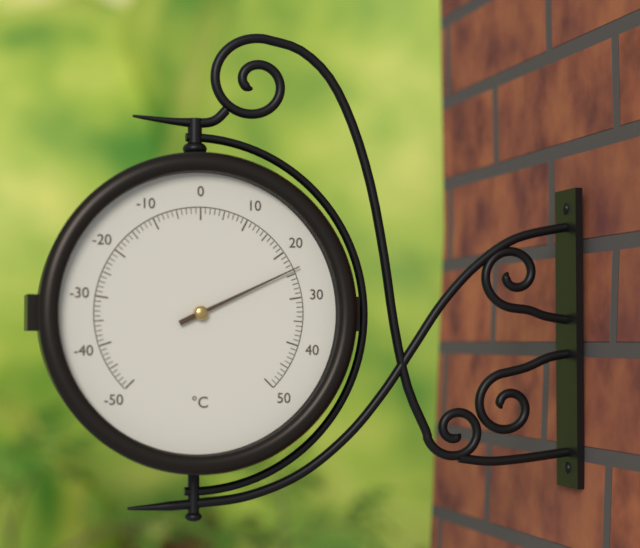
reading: 24 °C
